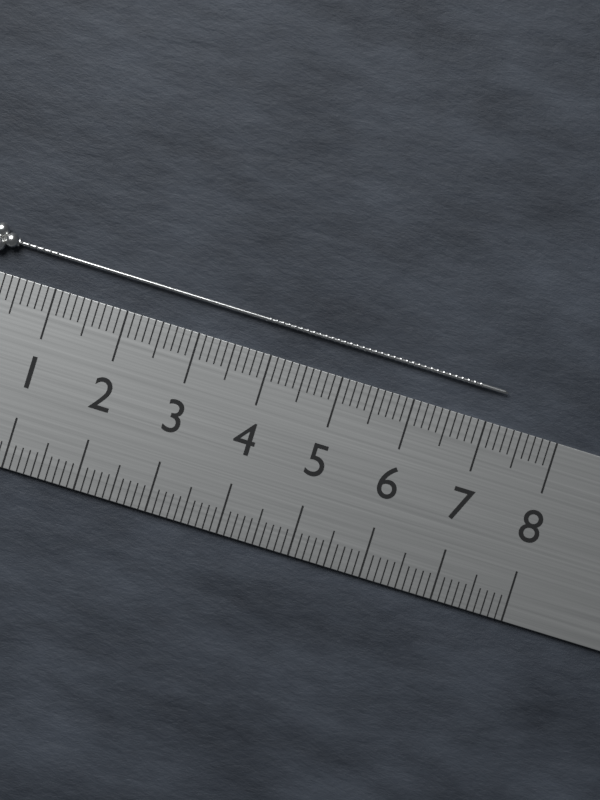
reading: 7.2 cm
